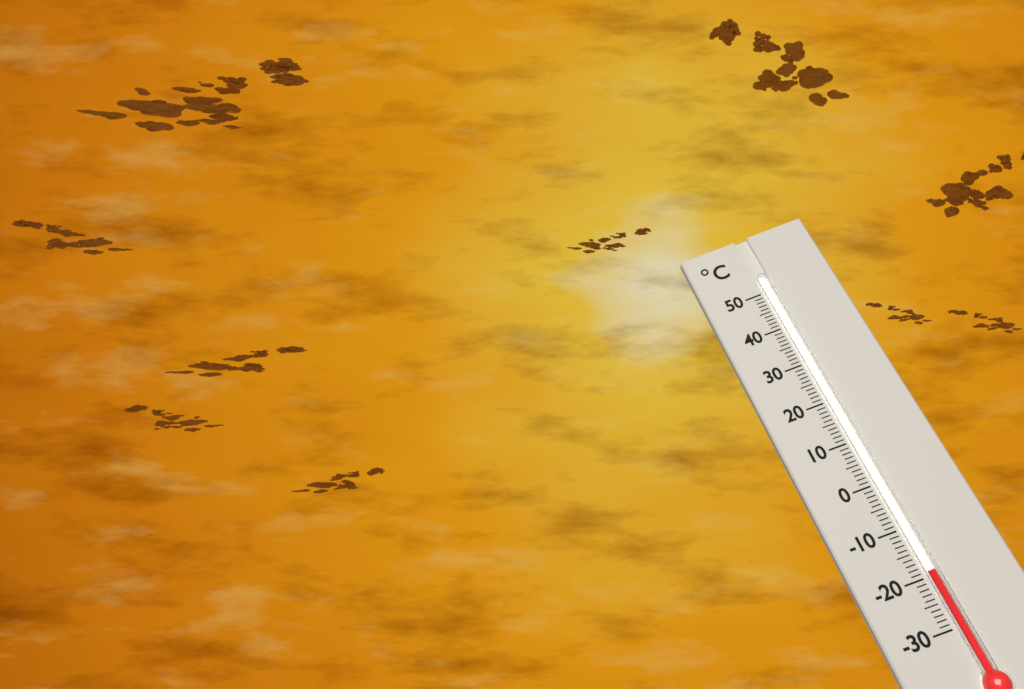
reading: -19 °C
